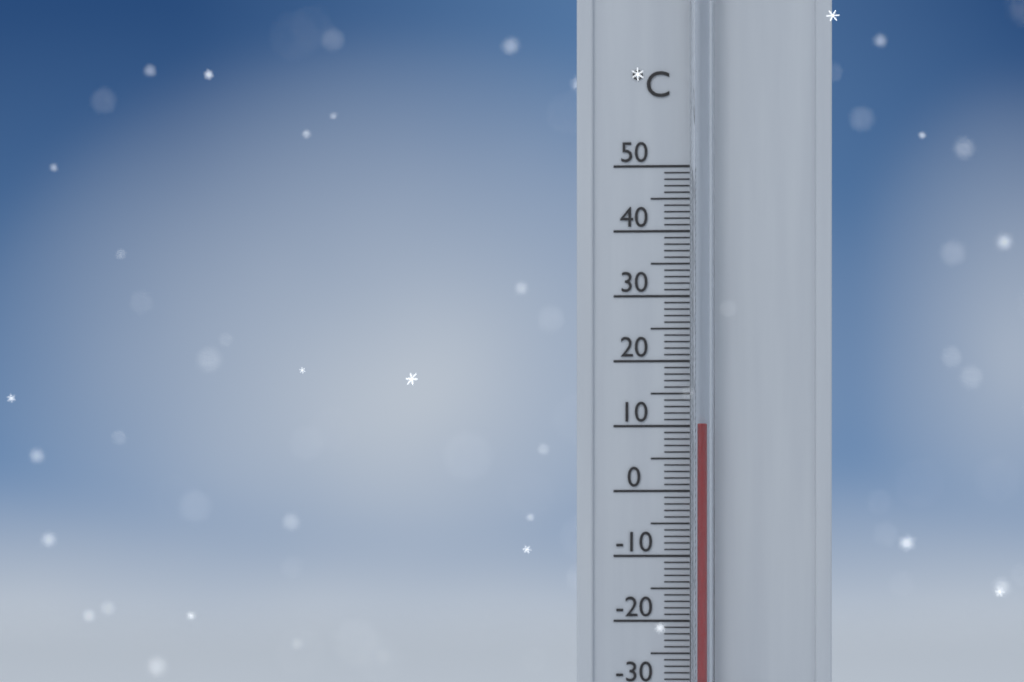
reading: 10 °C
